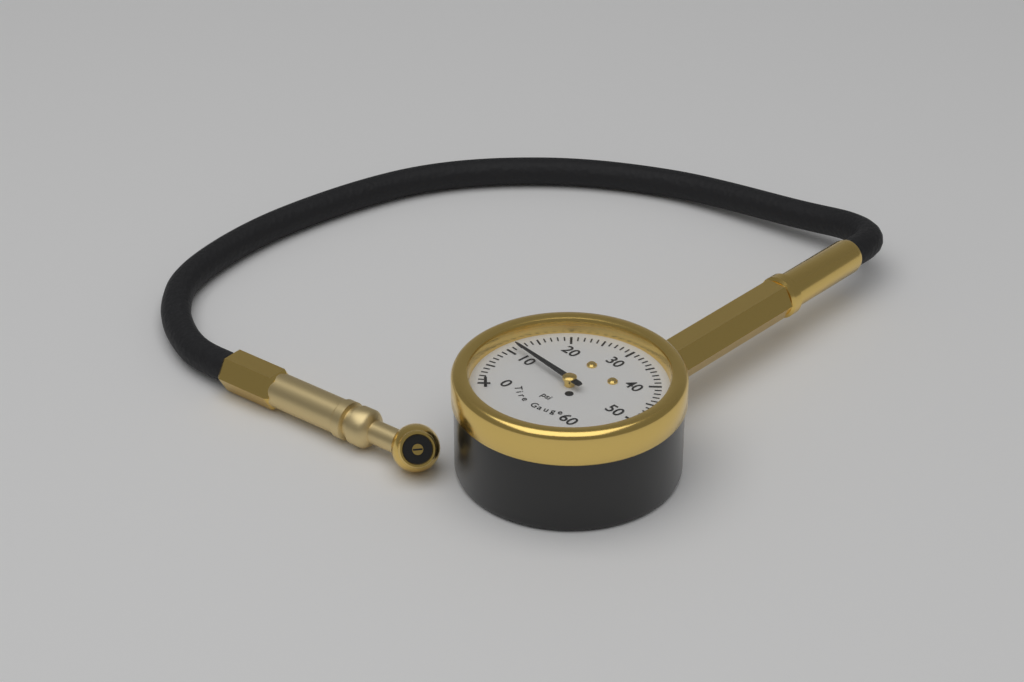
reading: 11 psi
